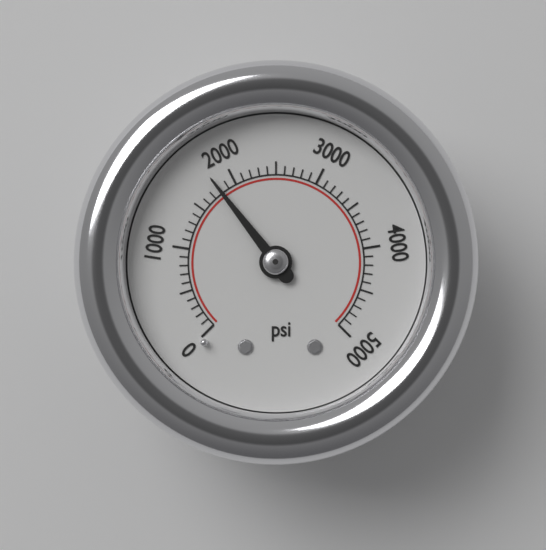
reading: 1800 psi
